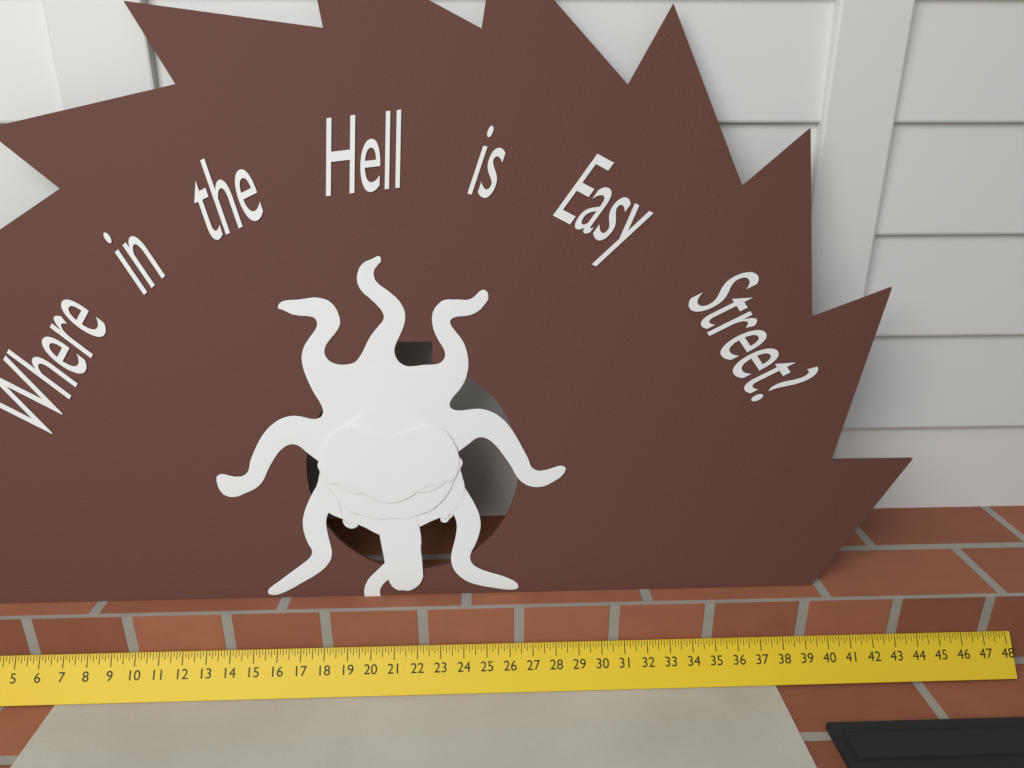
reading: 43.875 in
